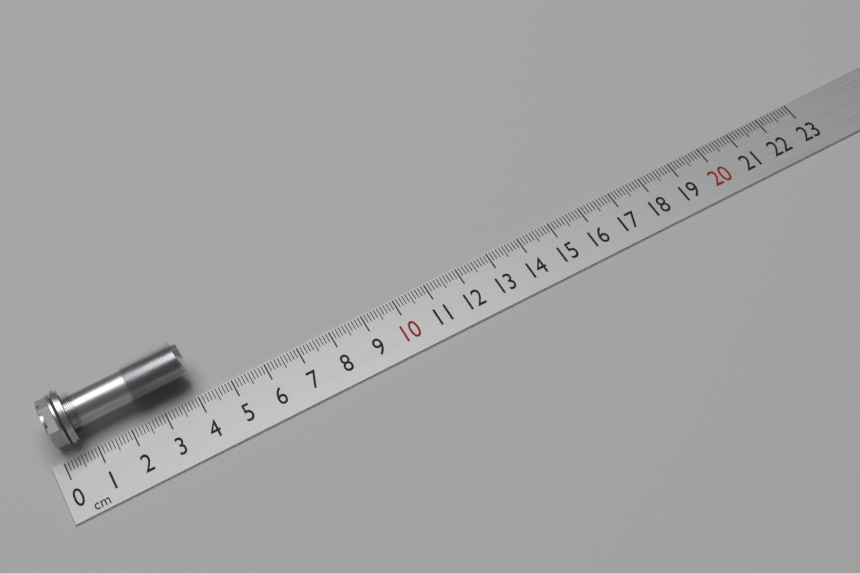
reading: 4.1 cm
